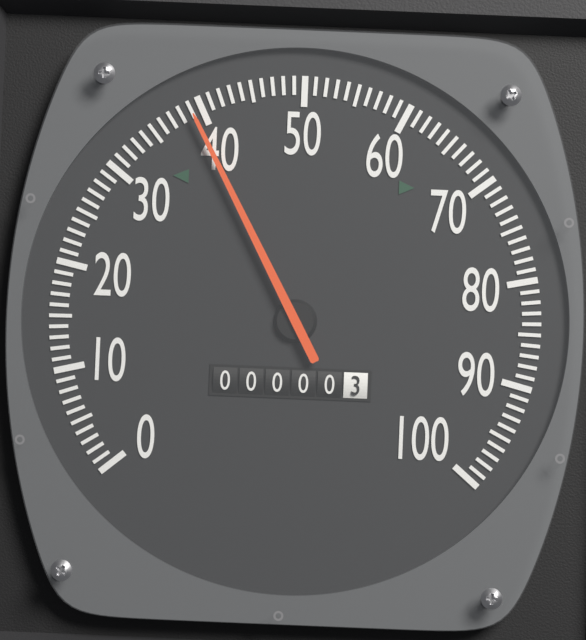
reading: 39 (no unit)
